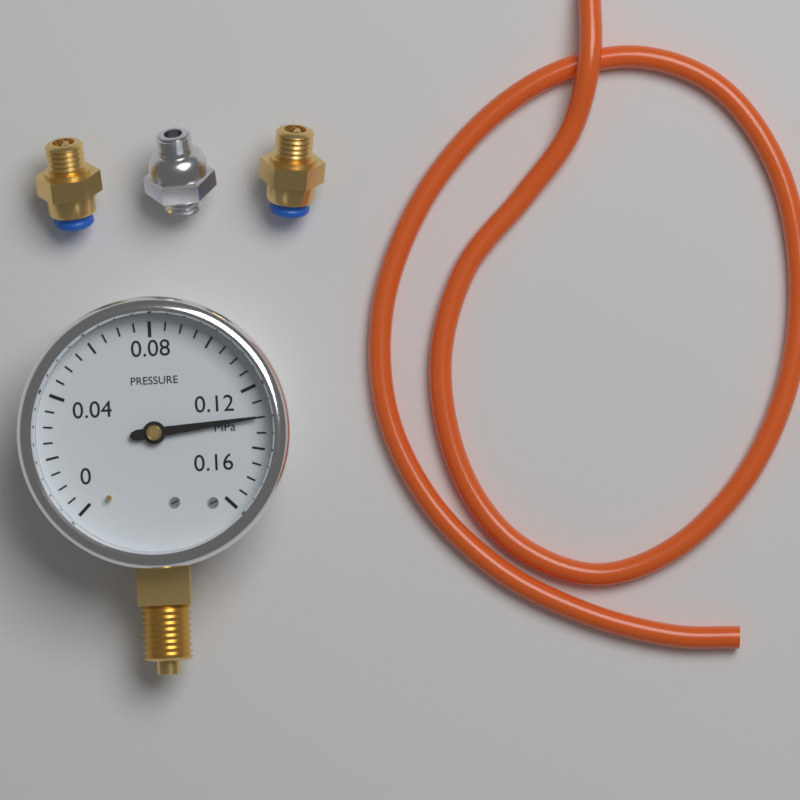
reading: 0.130 MPa
